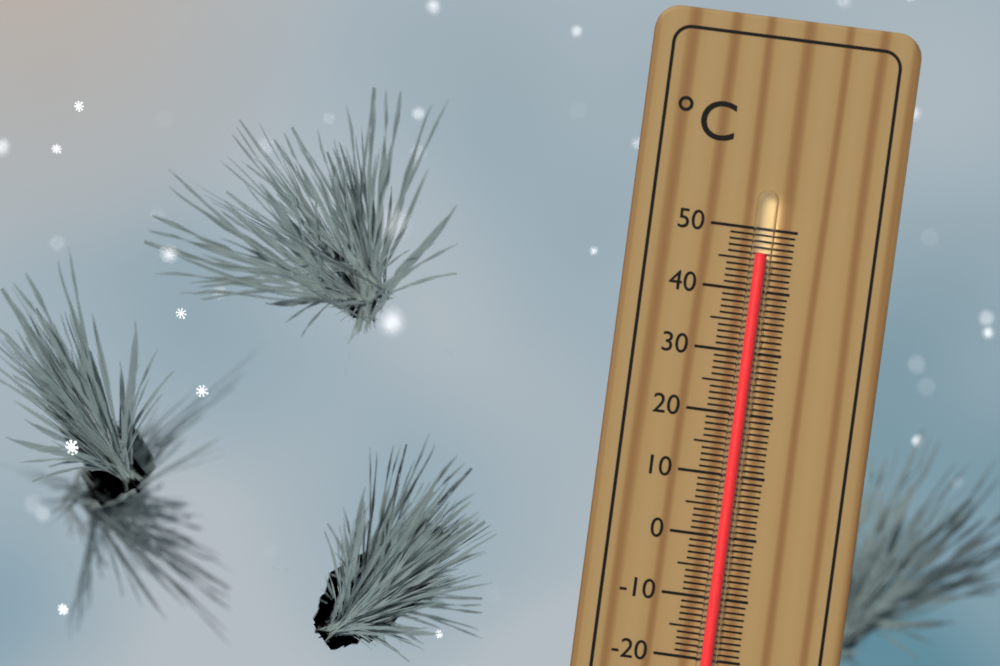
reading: 46 °C
